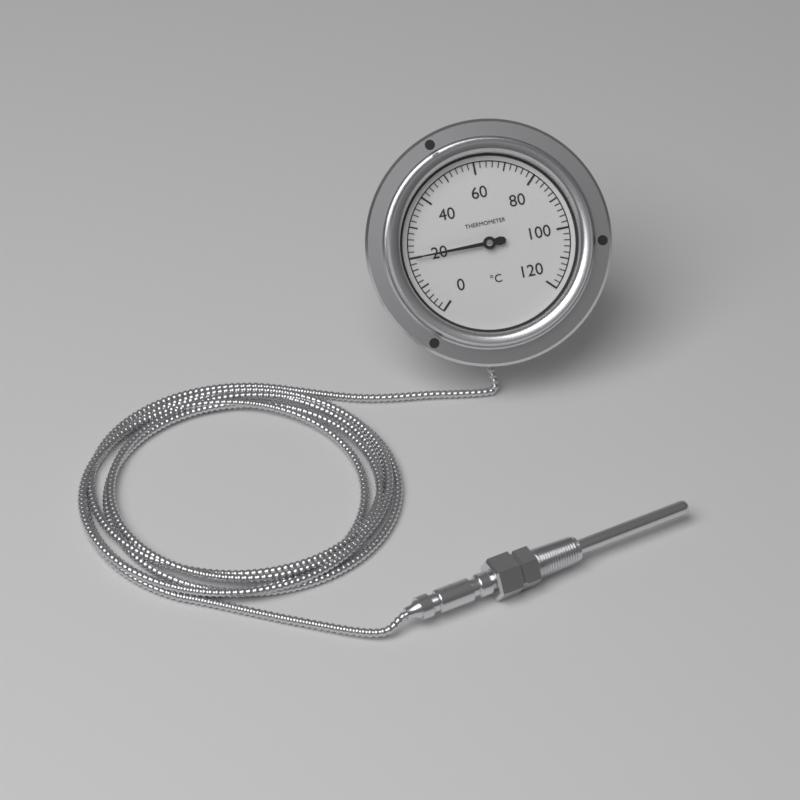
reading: 20 °C
